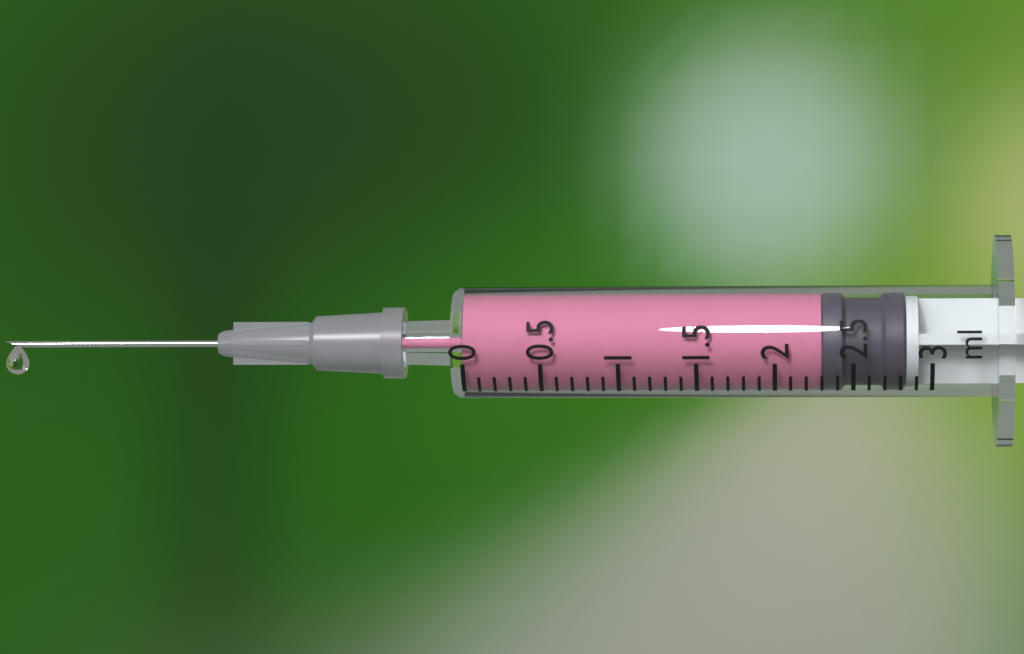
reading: 2.3 ml
